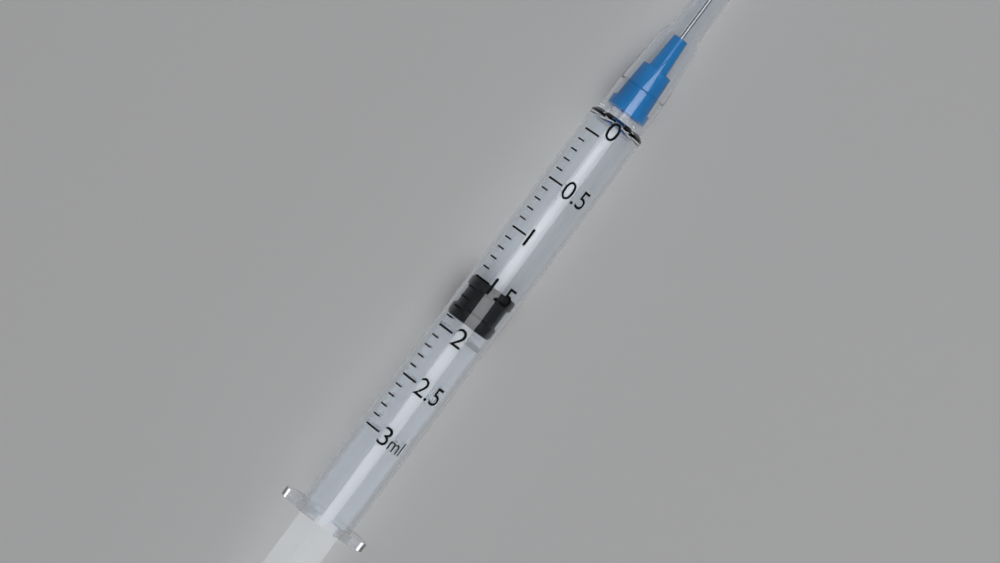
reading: 1.5 ml
